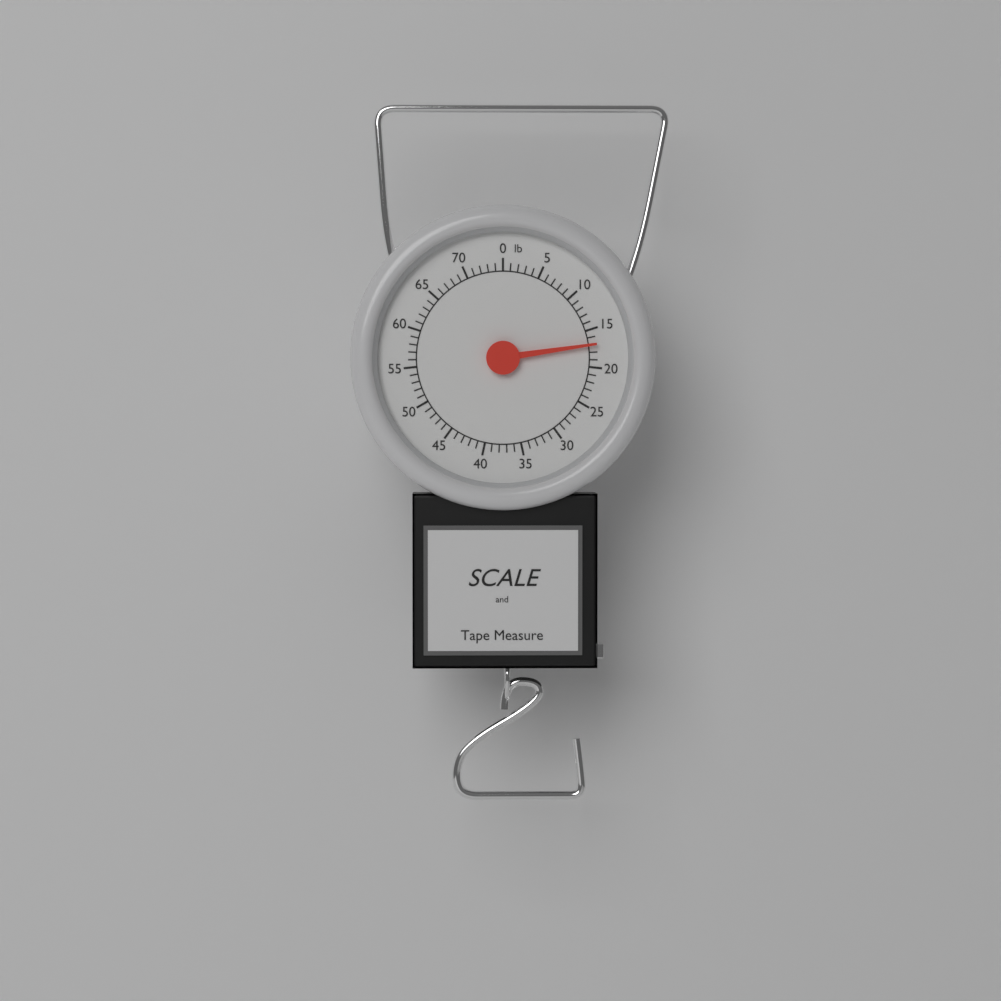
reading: 17 lb
